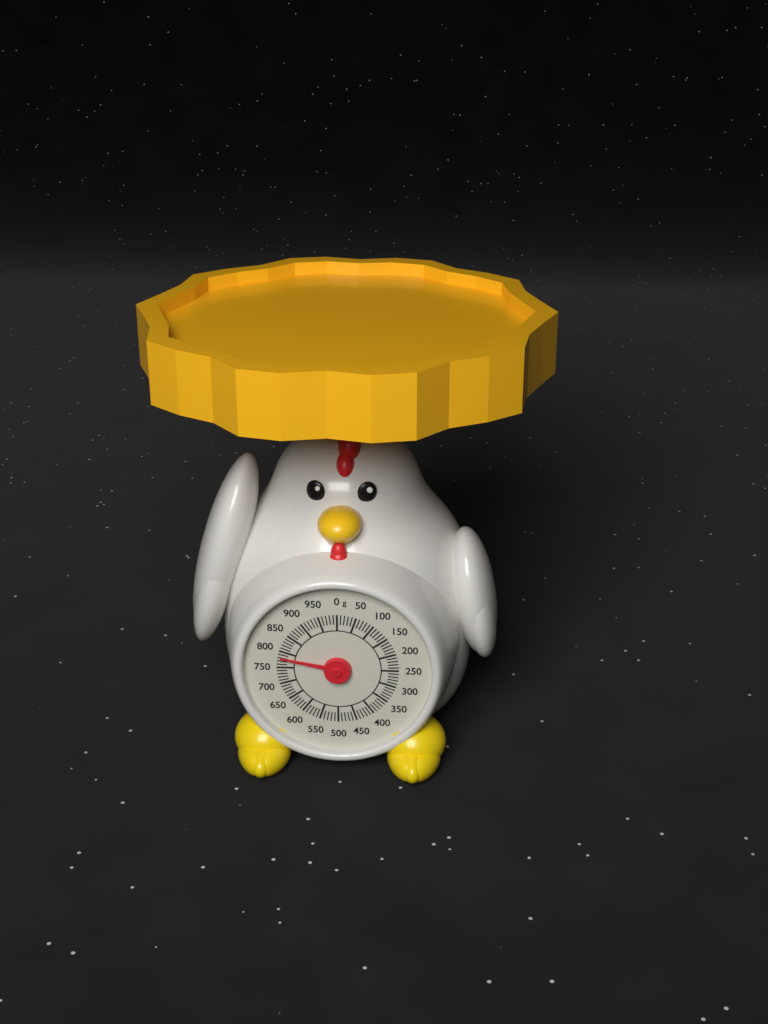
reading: 780 g
